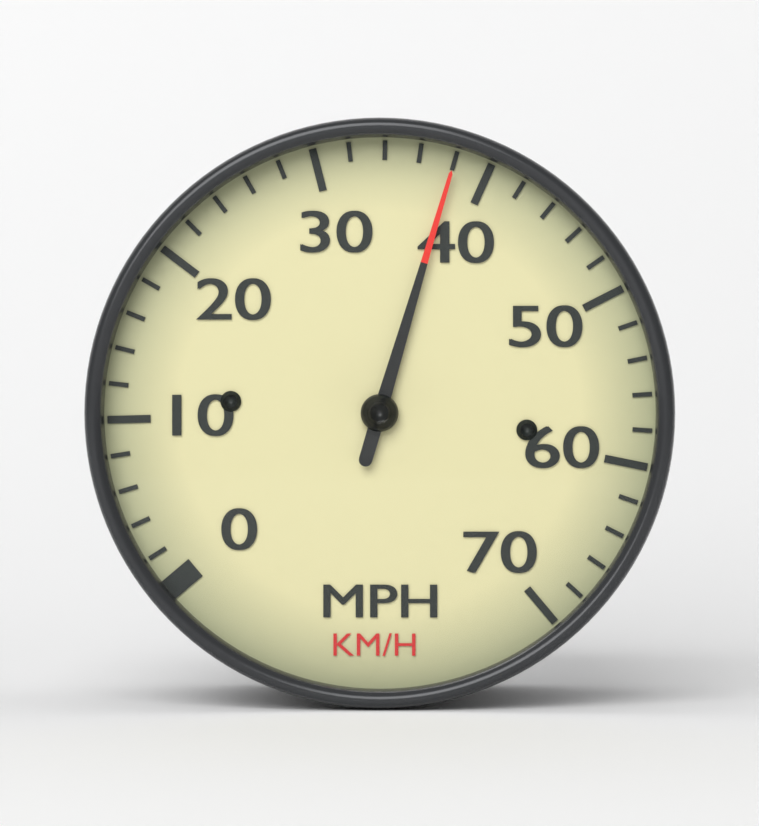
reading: 38 mph
